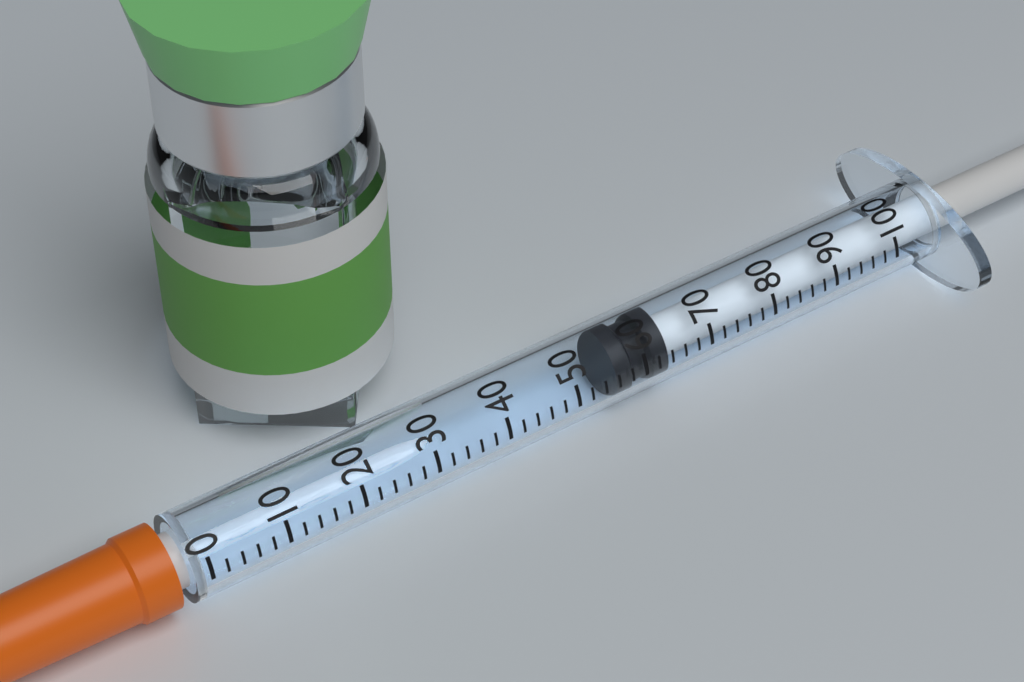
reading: 56 (no unit)
